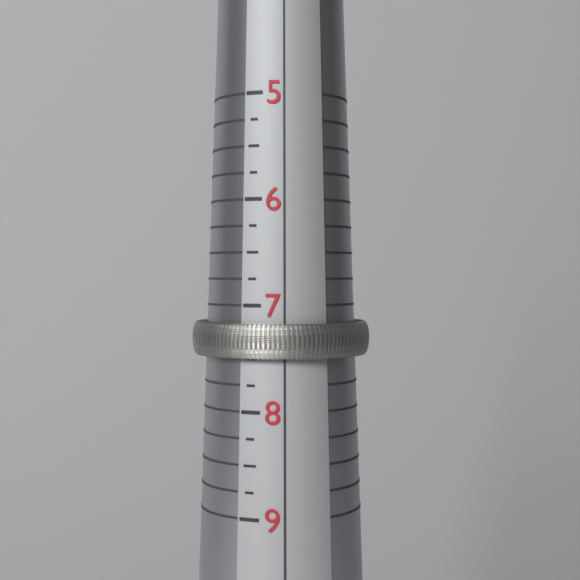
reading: 7.50 (no unit)
